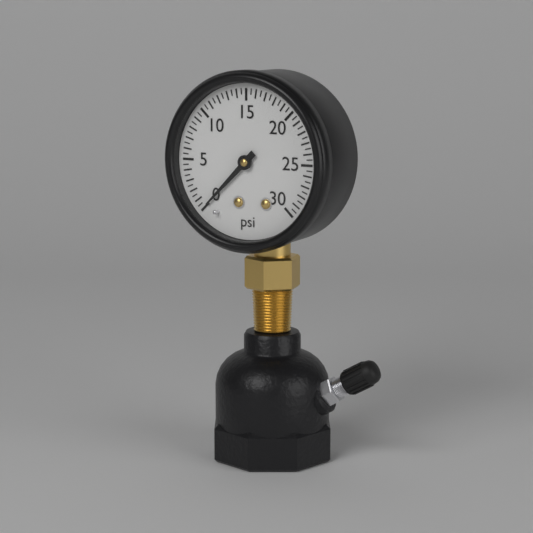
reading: 0.0 psi
